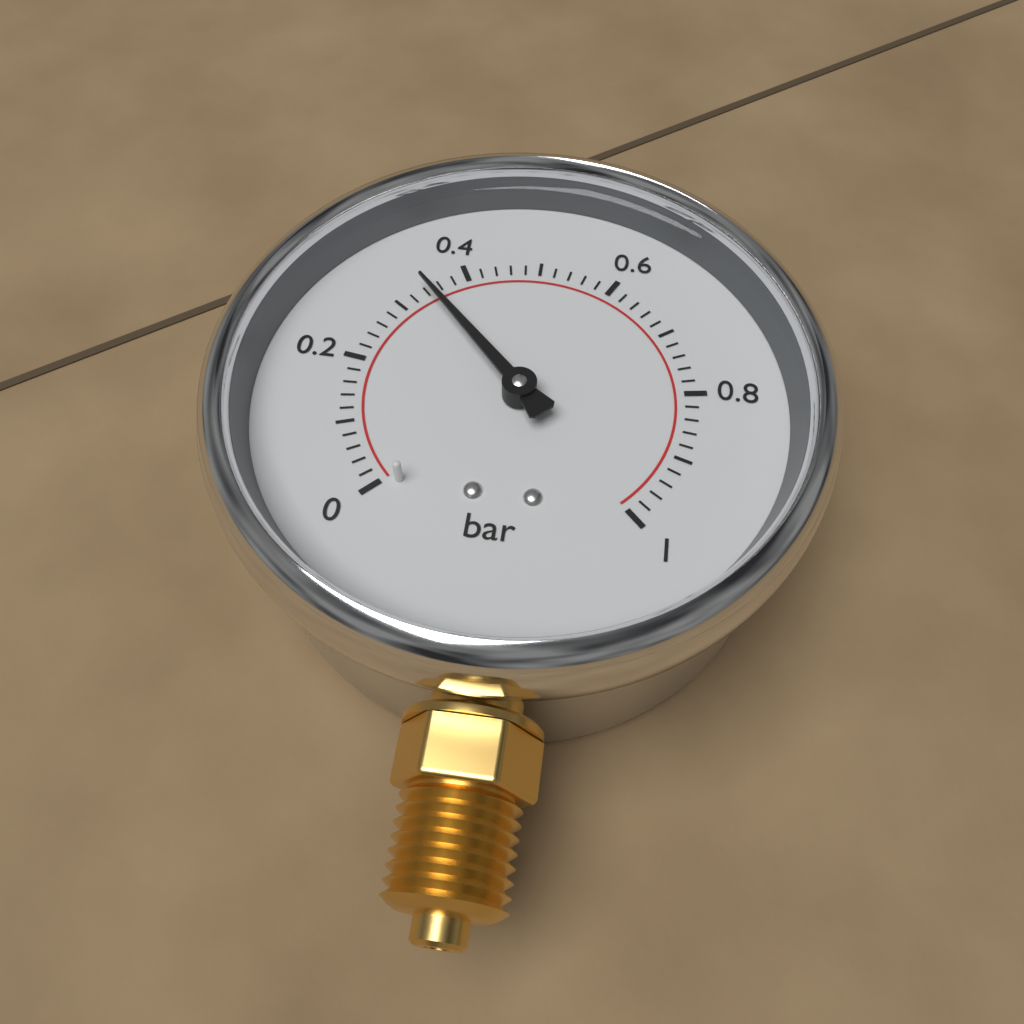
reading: 0.34 bar
